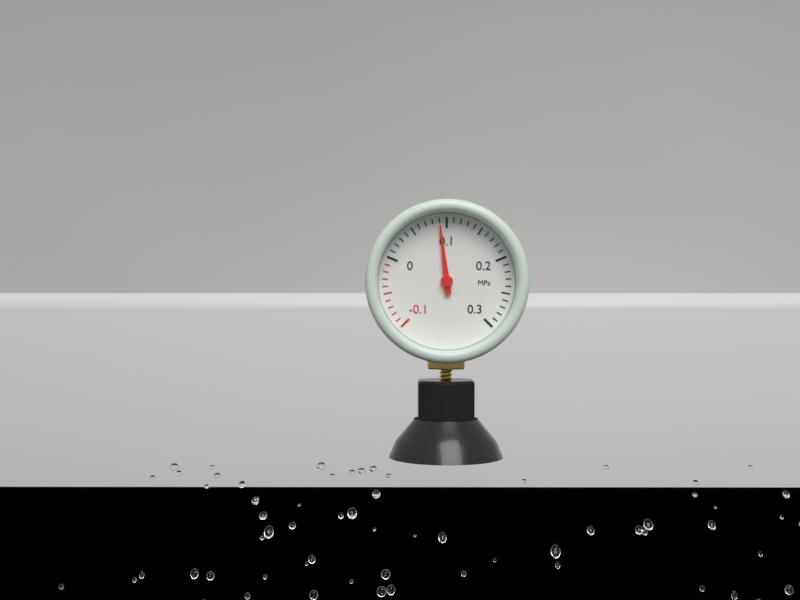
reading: 0.09 MPa
